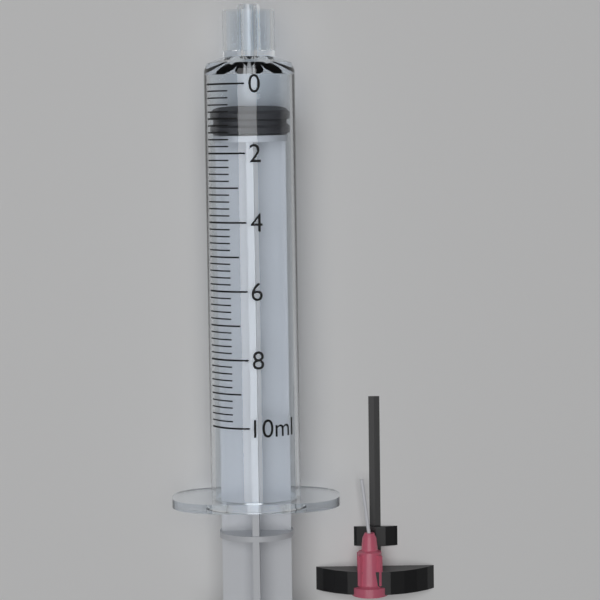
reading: 0.8 ml
